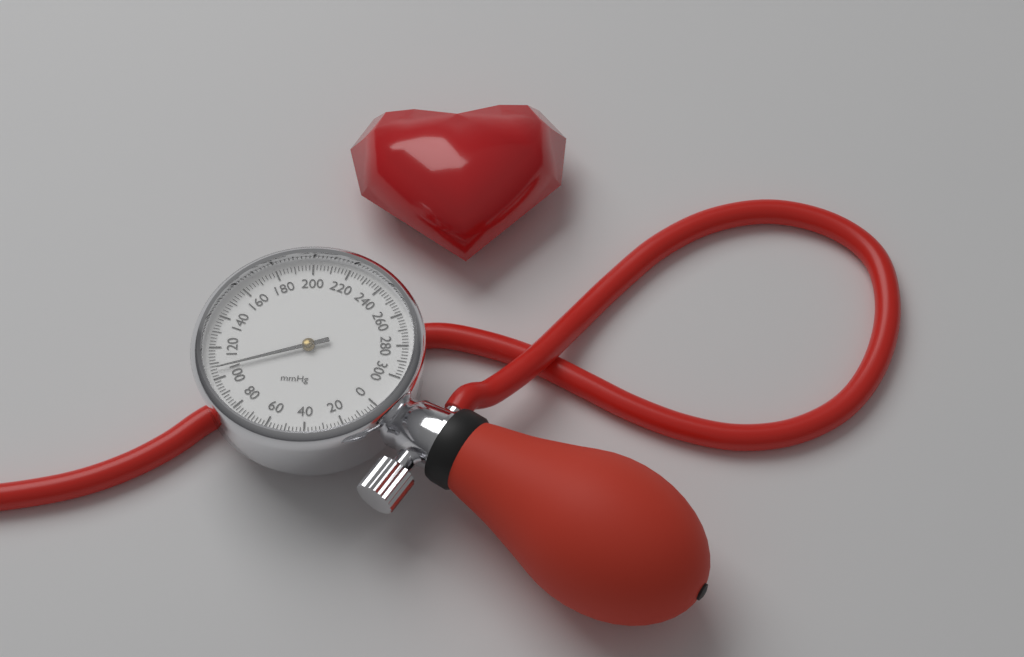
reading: 106 mmHg
